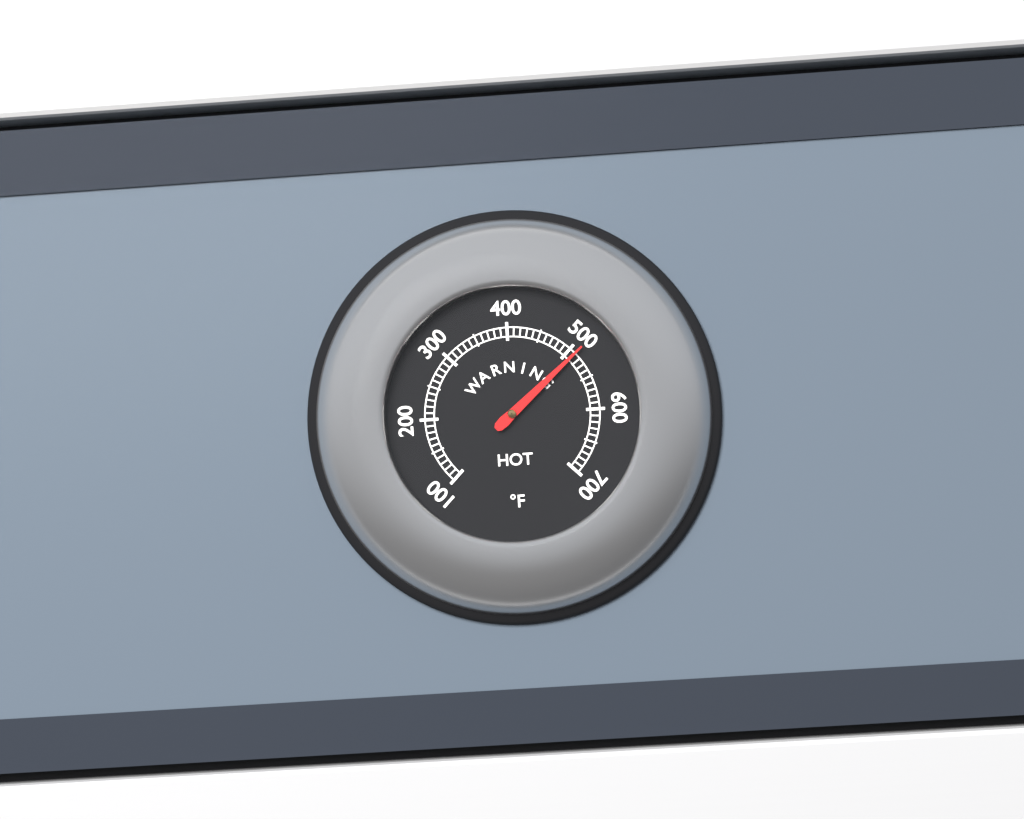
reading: 510 °F
